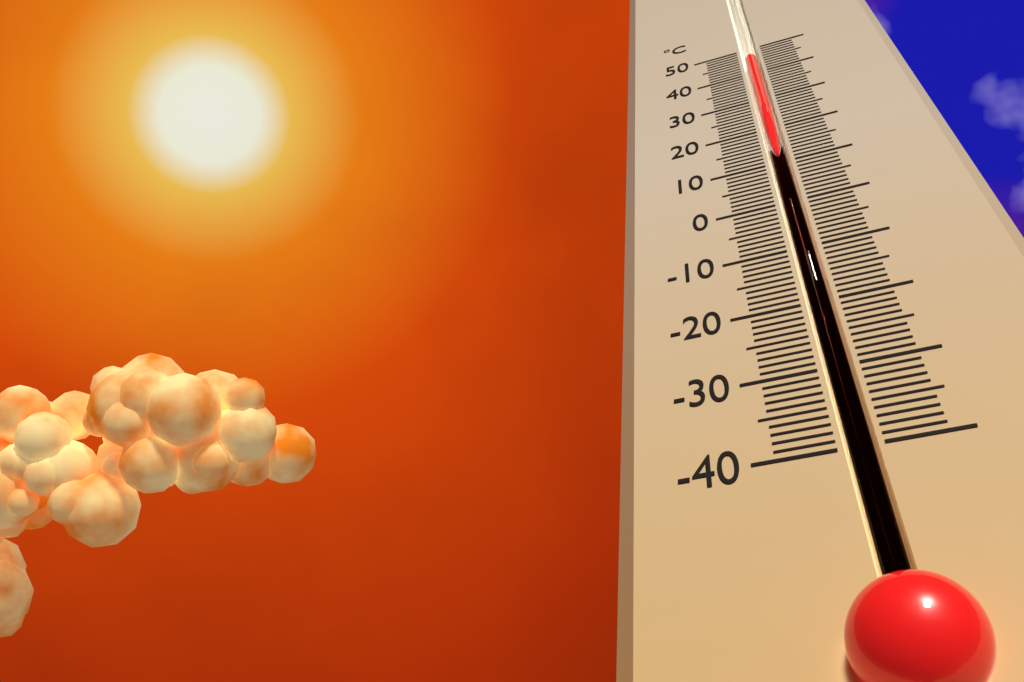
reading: 47 °C
